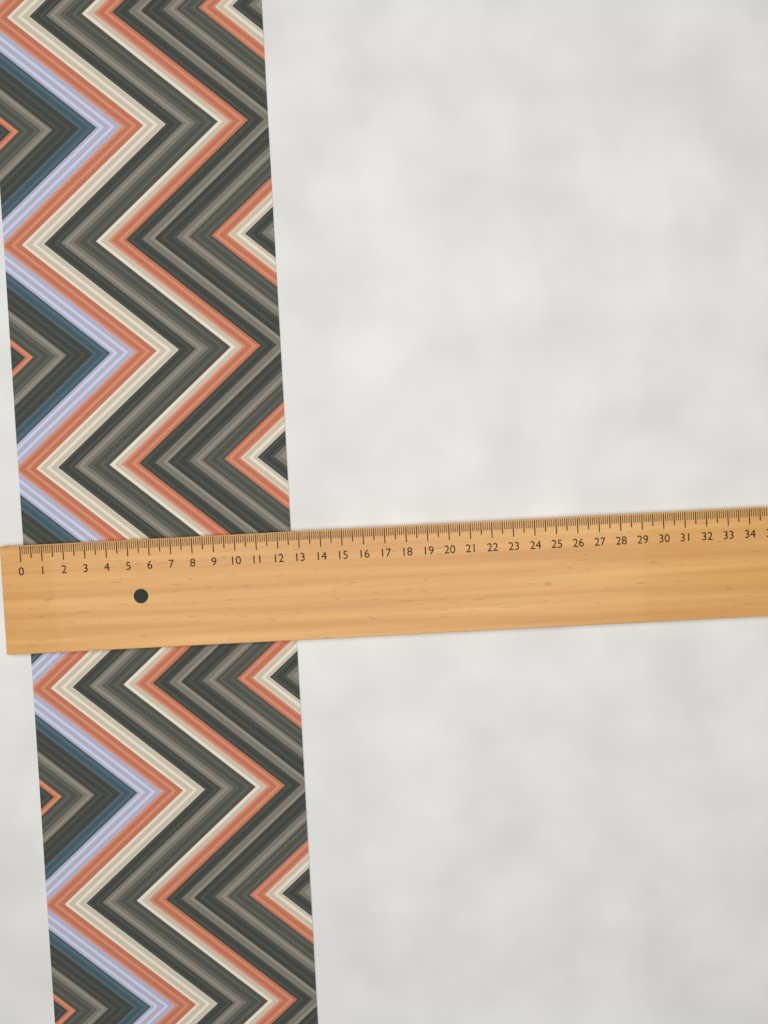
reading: 12.6 (no unit)
